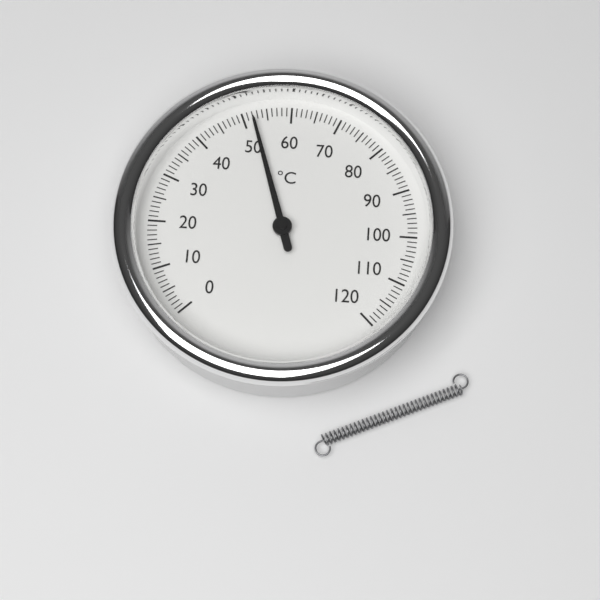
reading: 52 °C
